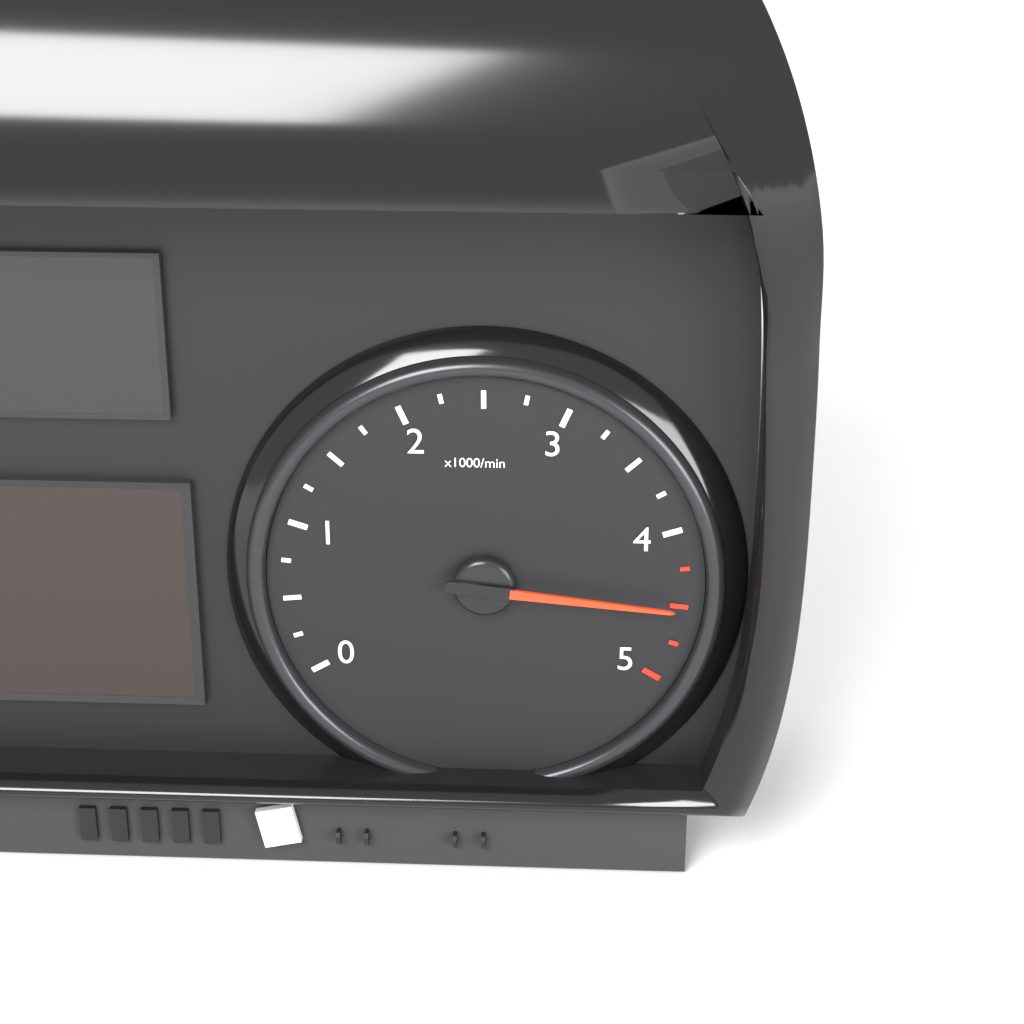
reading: 4.50 x1000/min
